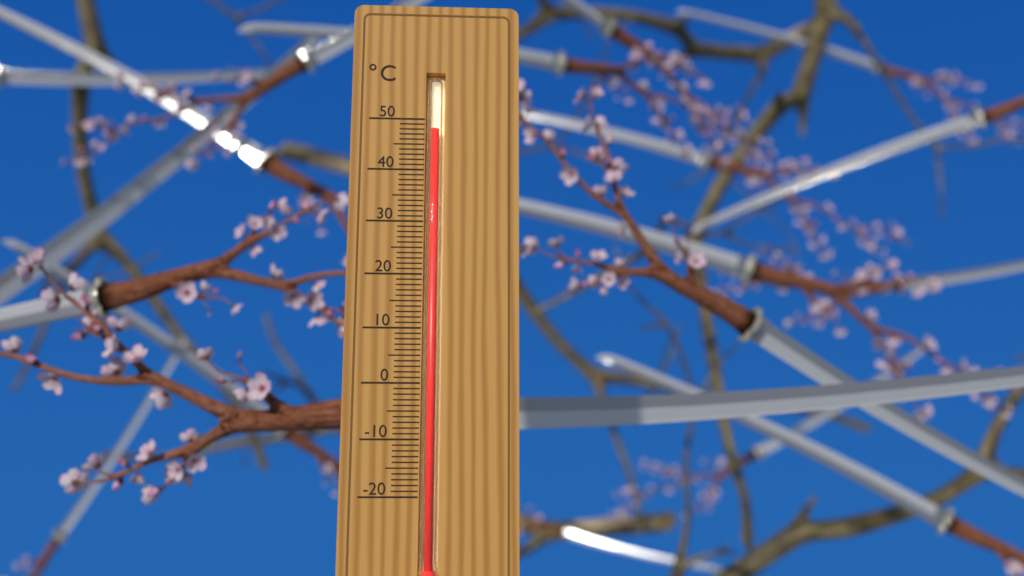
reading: 48 °C
